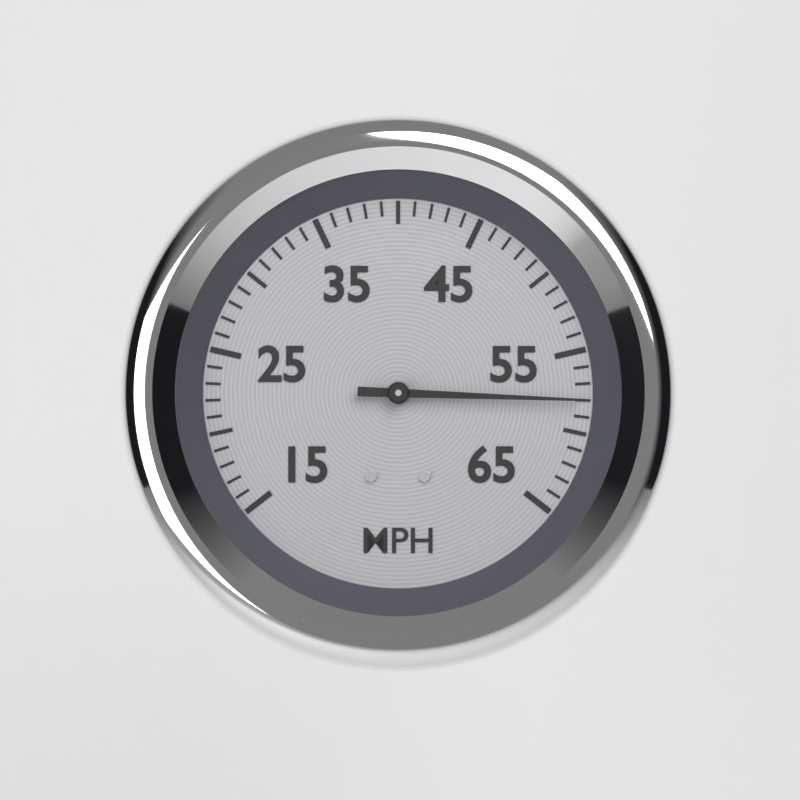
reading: 58 MPH
